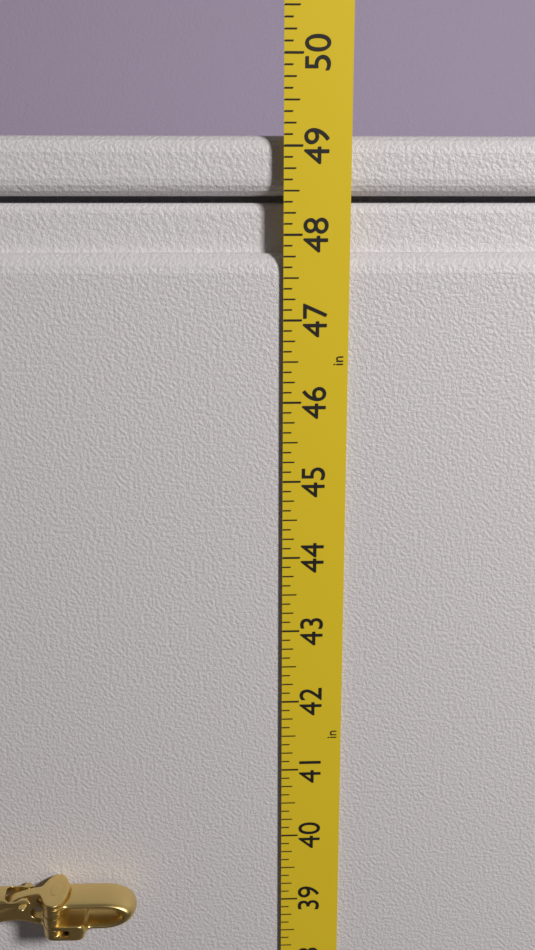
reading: 49.125 in
